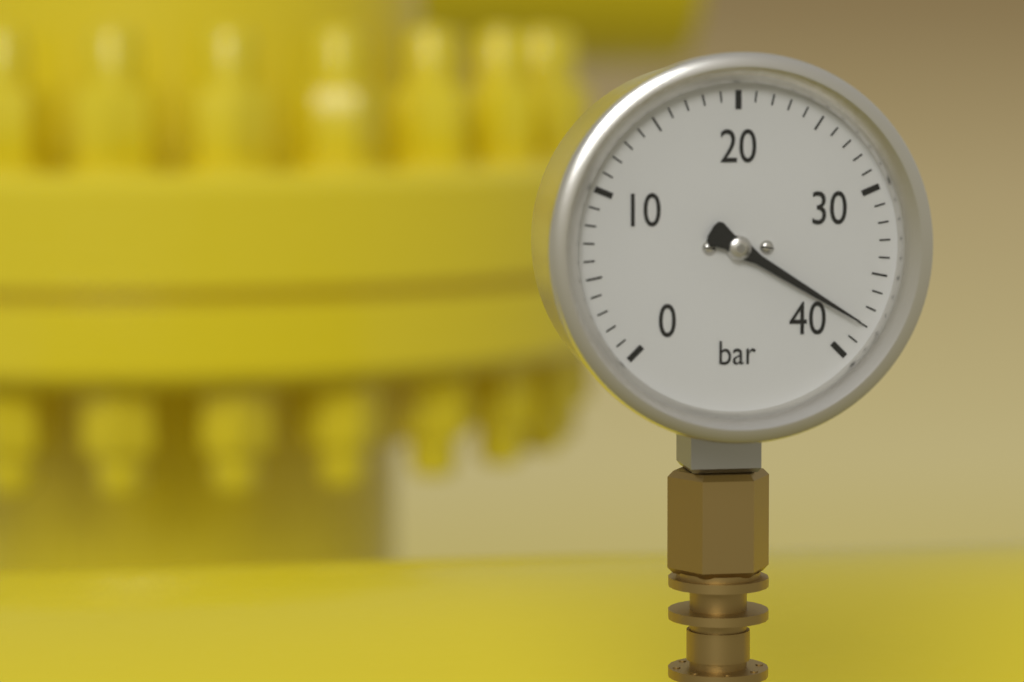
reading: 38 bar
